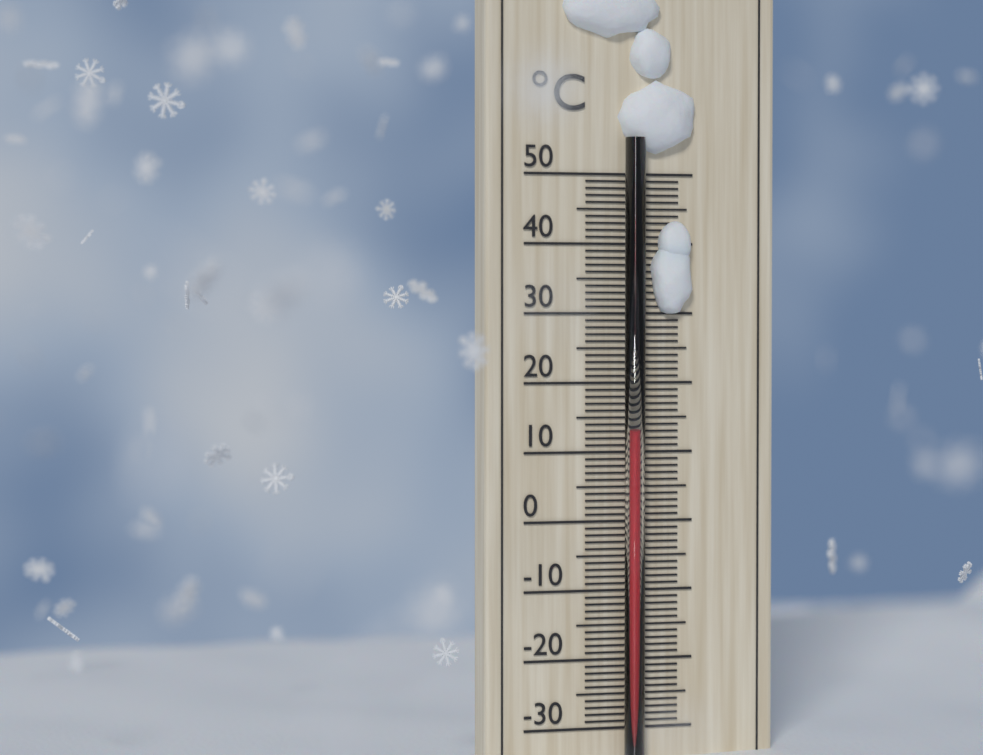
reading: 13 °C
